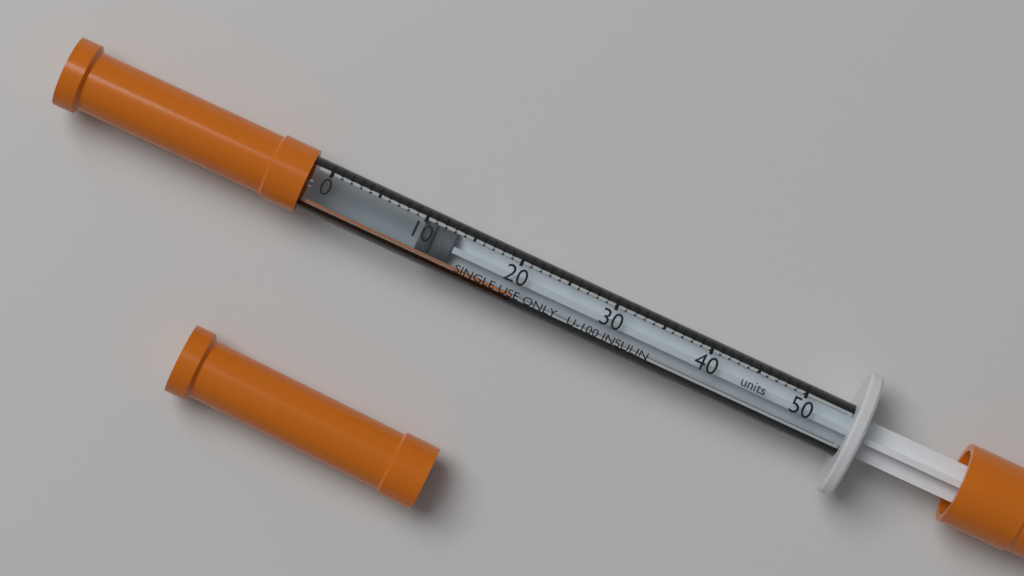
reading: 10 units
